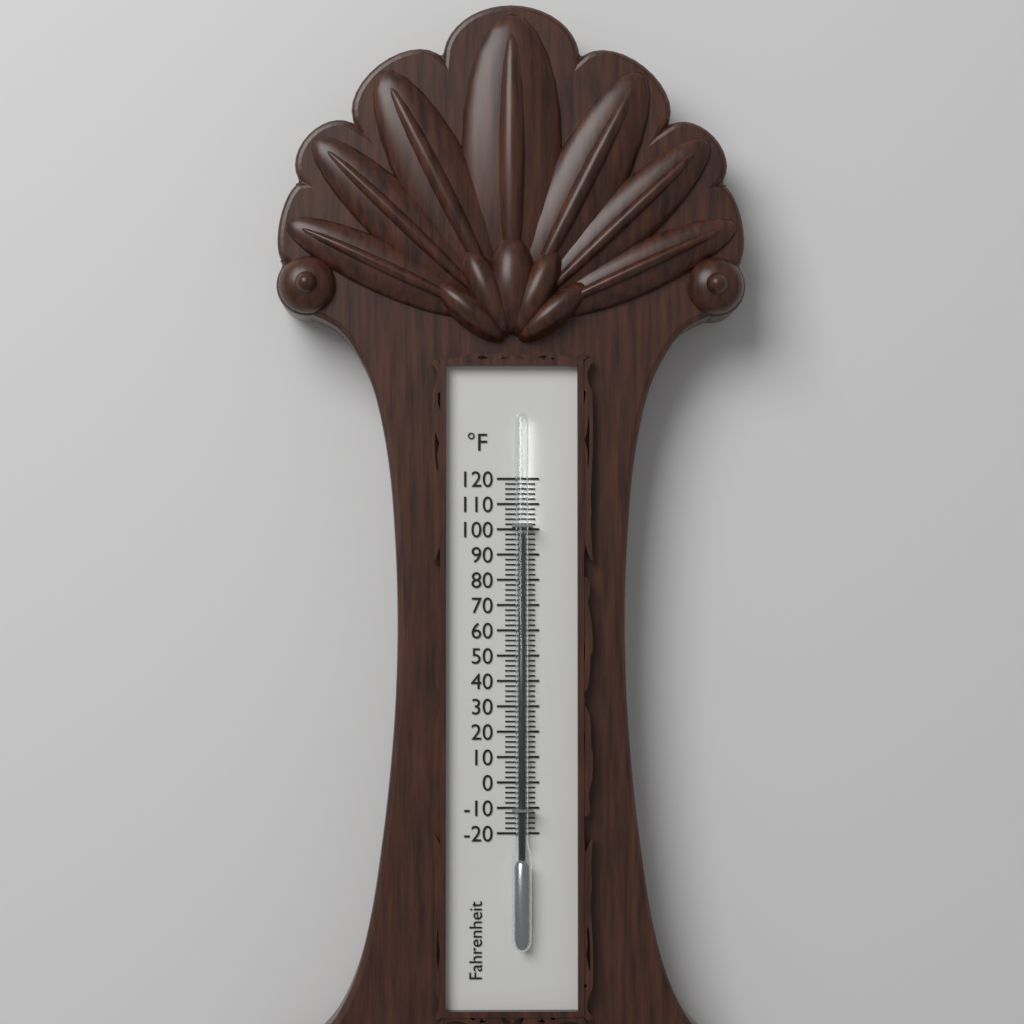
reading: 98 °F
